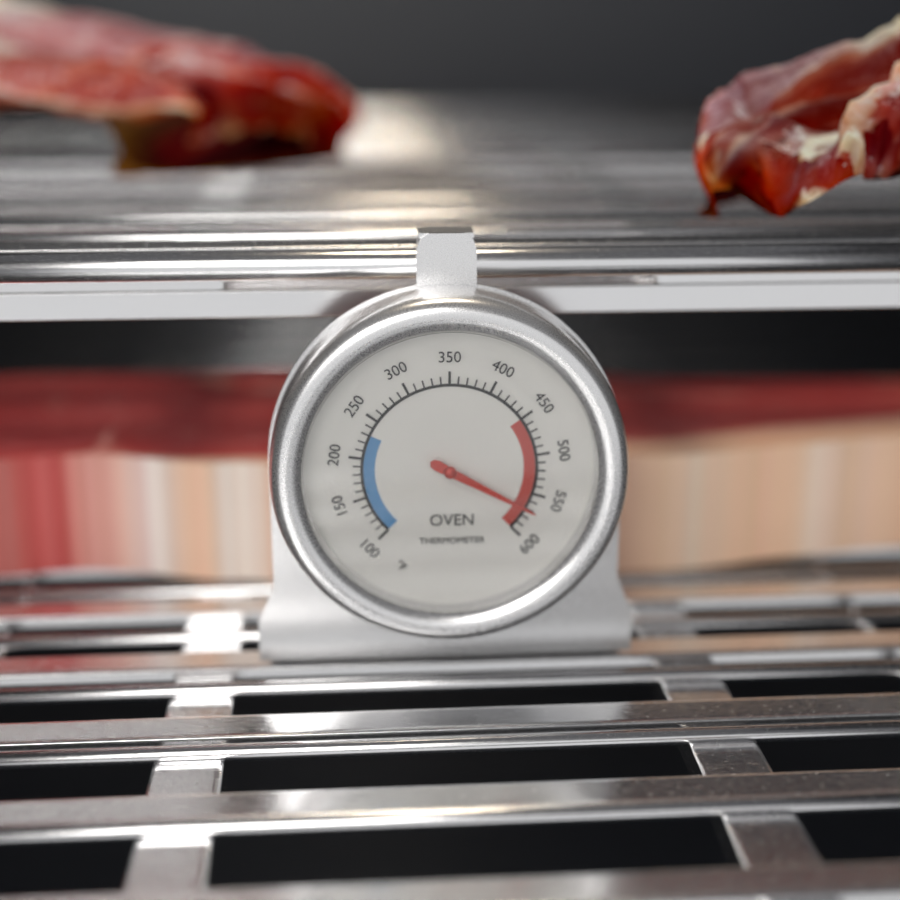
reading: 570 °F
